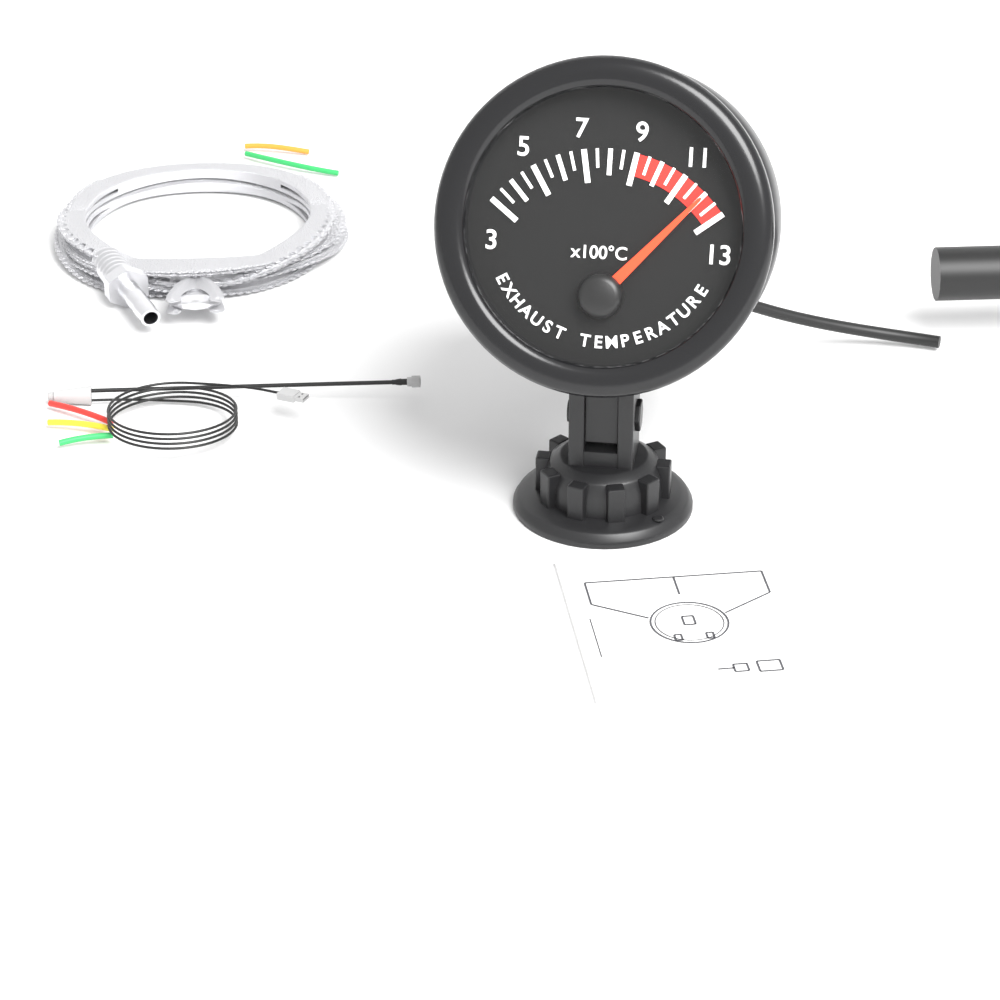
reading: 1200 °C
